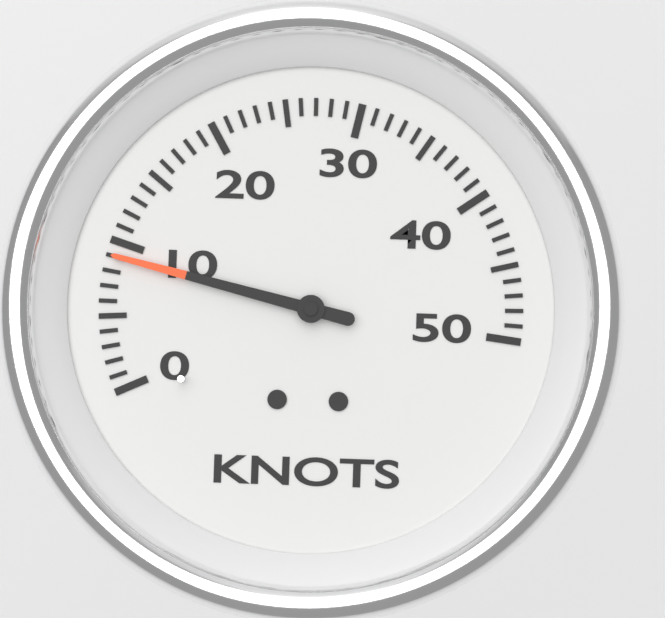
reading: 9 knots
